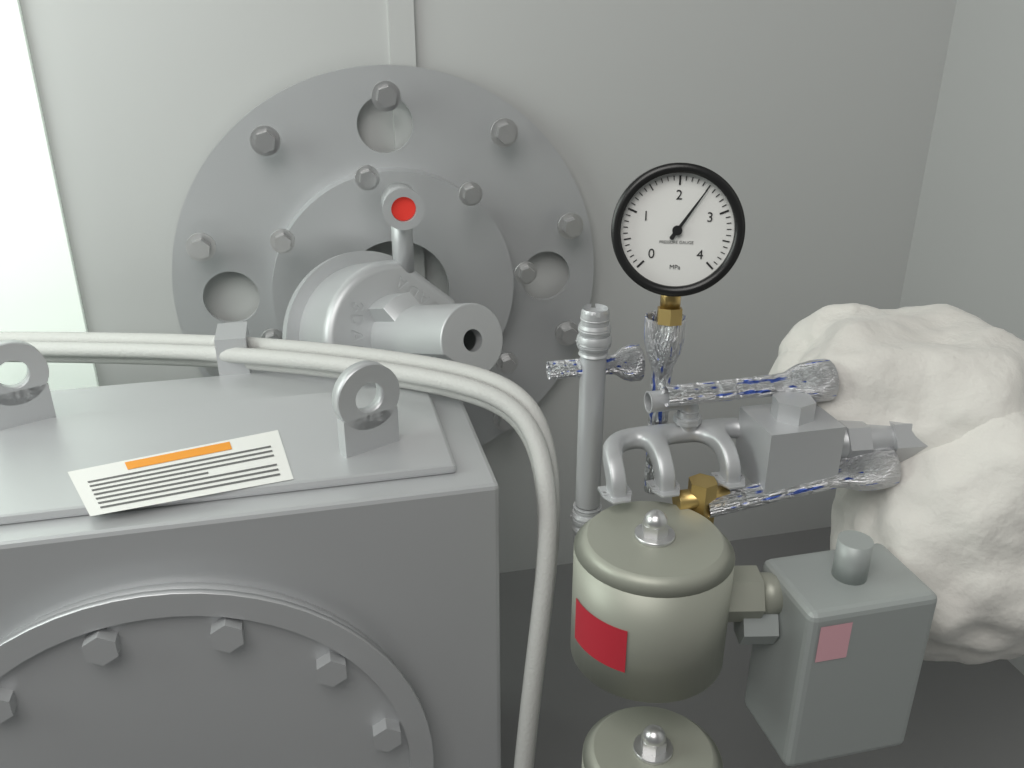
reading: 2.5 MPa
